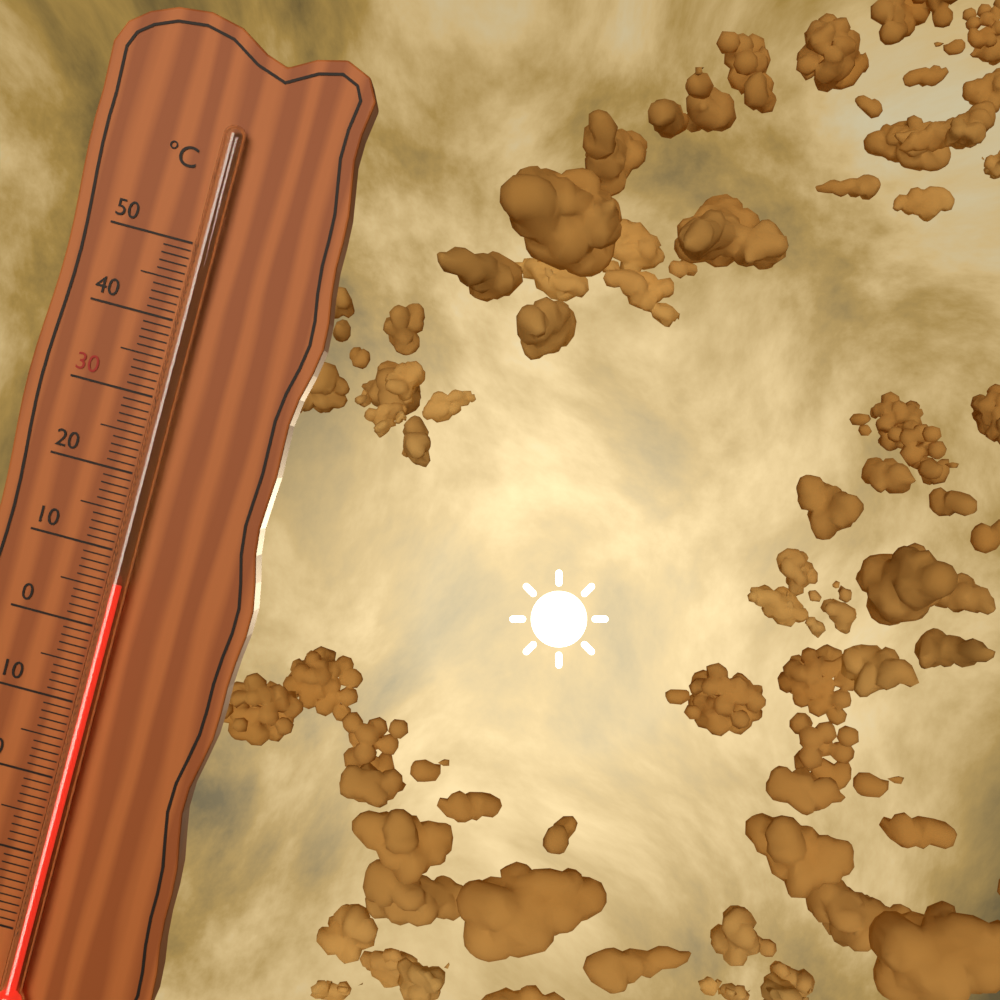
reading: 6 °C
